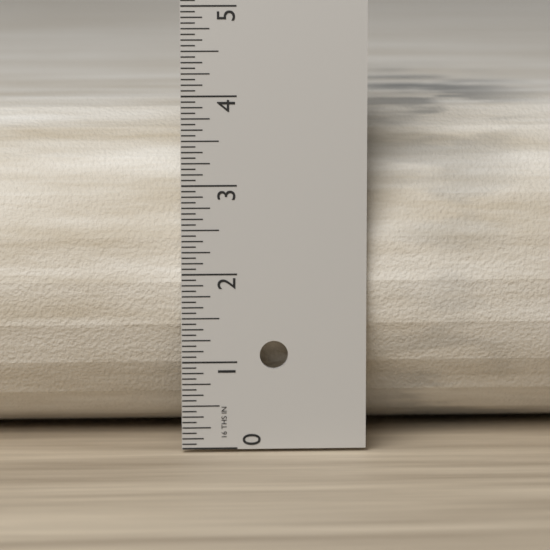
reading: 3.8125 in
